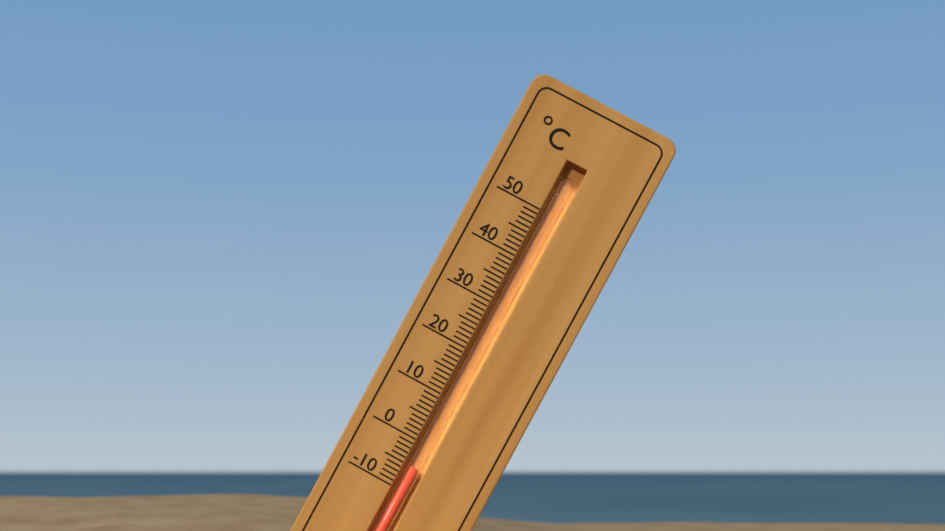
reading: -5 °C
